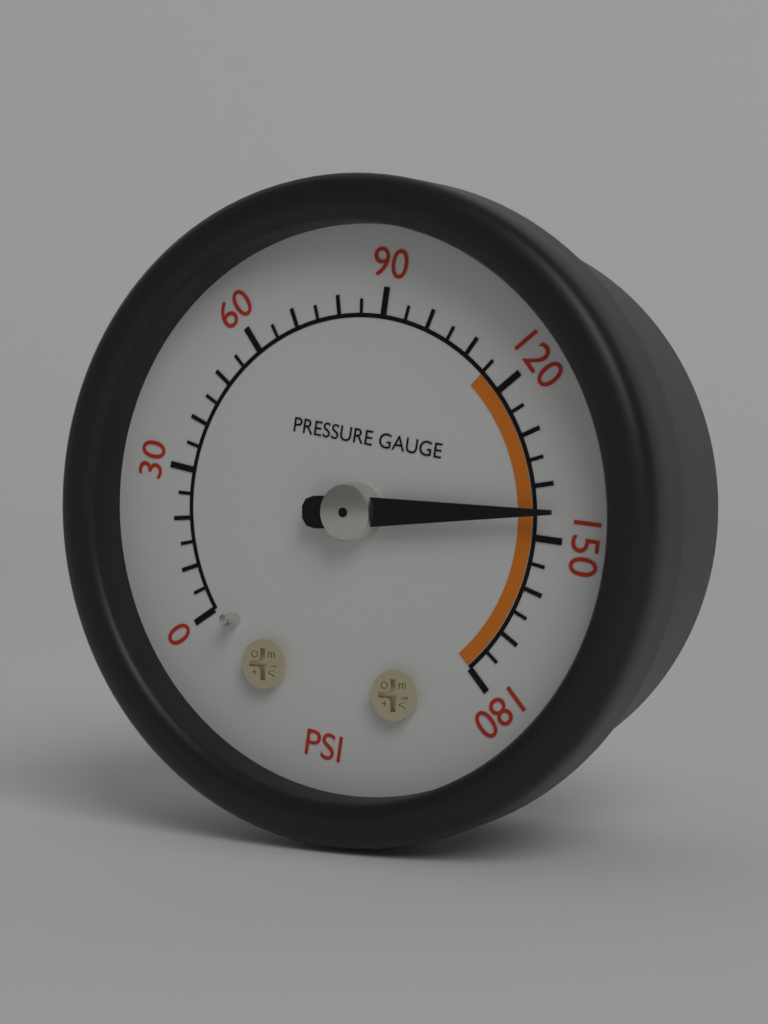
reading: 145 psi
